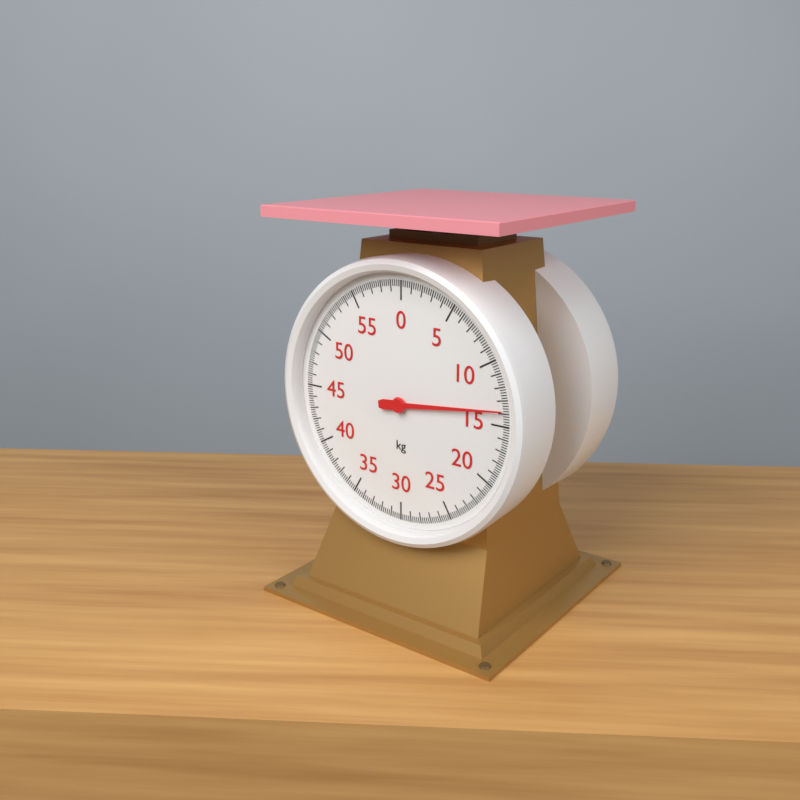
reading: 13.8 kg
